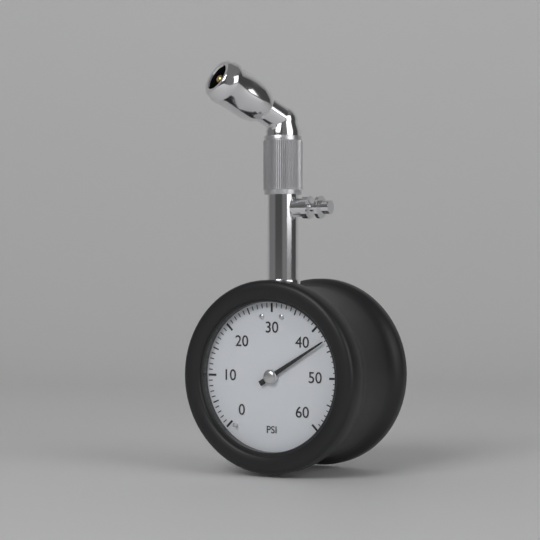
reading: 43 psi
